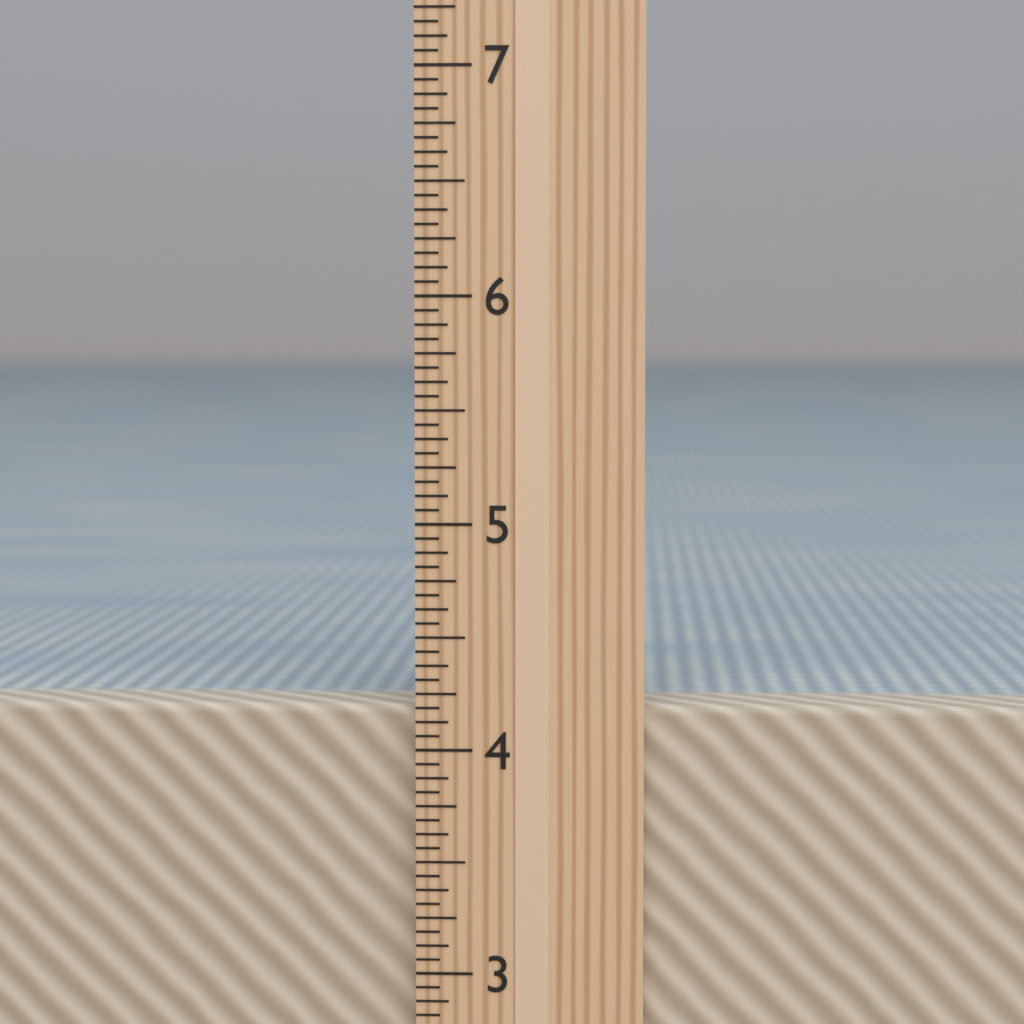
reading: 4.1875 in
